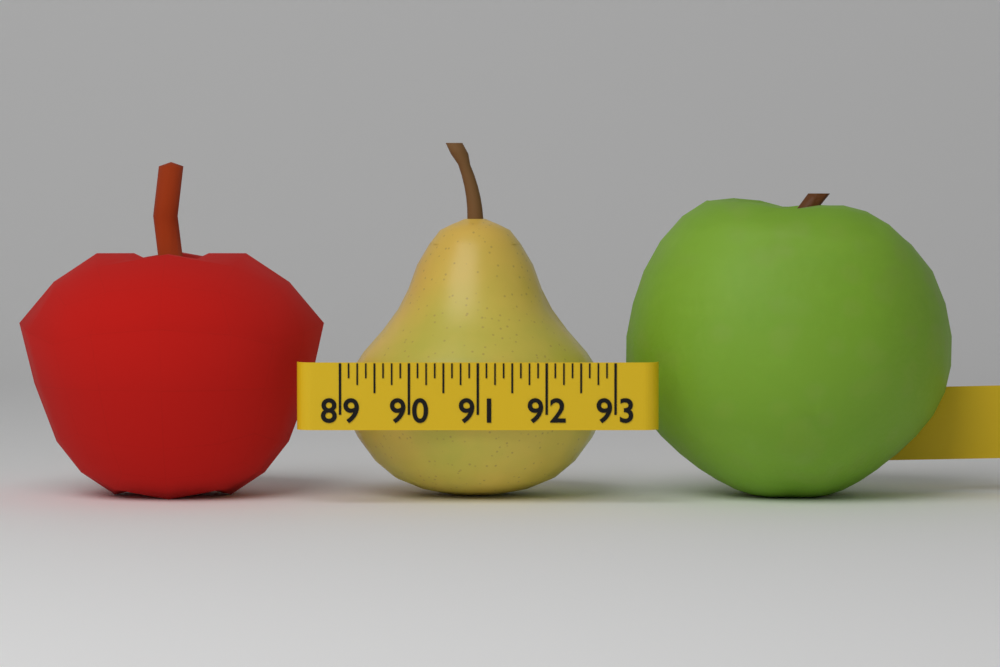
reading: 92.900 (no unit)
